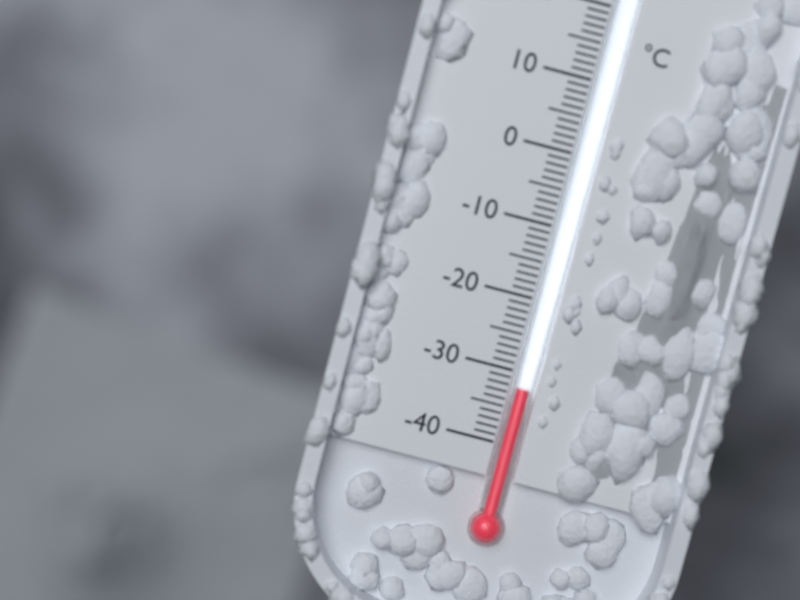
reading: -32 °C
